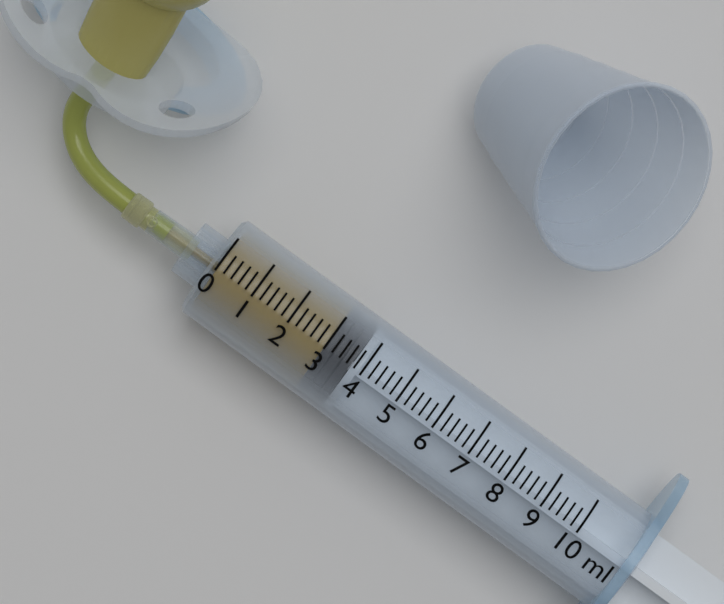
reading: 3.0 ml
